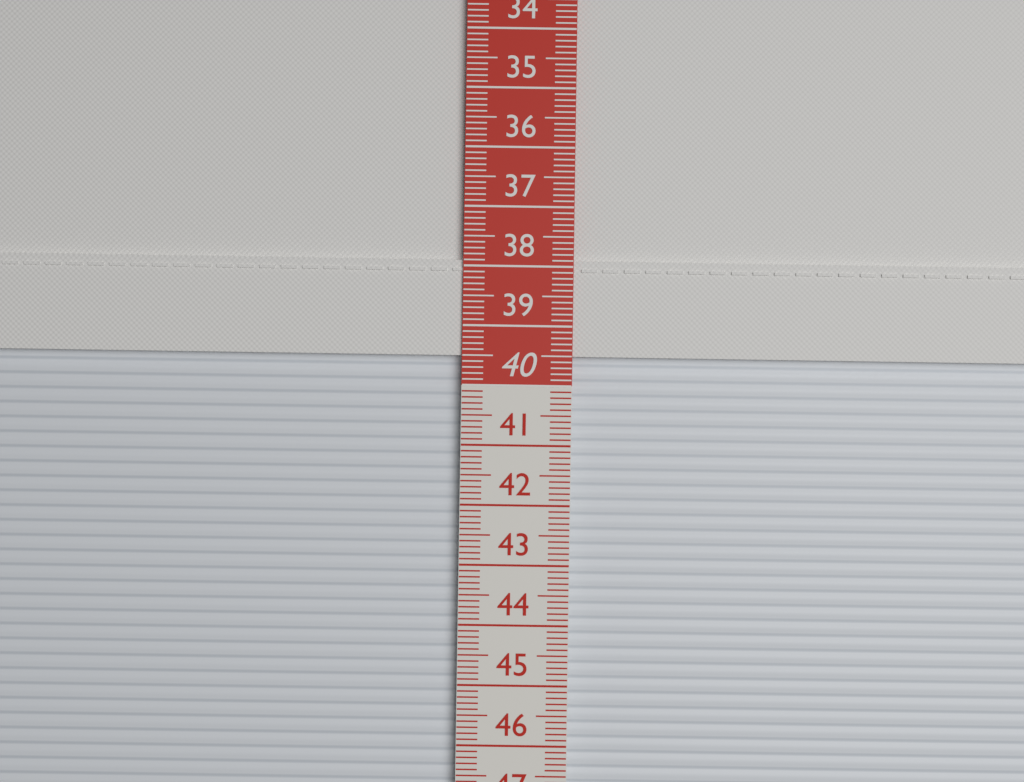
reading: 39.5 cm
